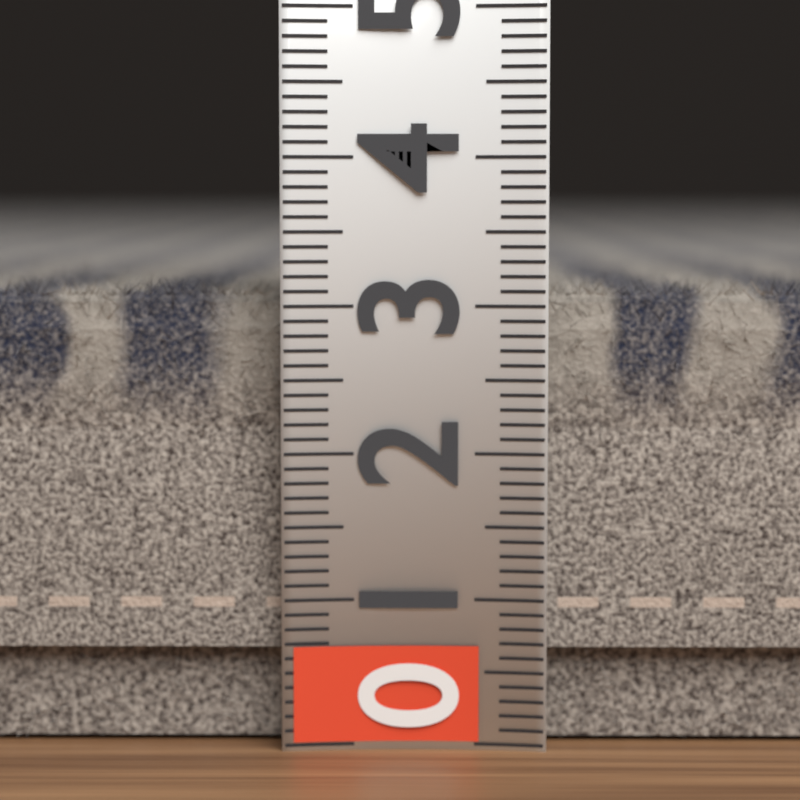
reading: 3.2 (no unit)
